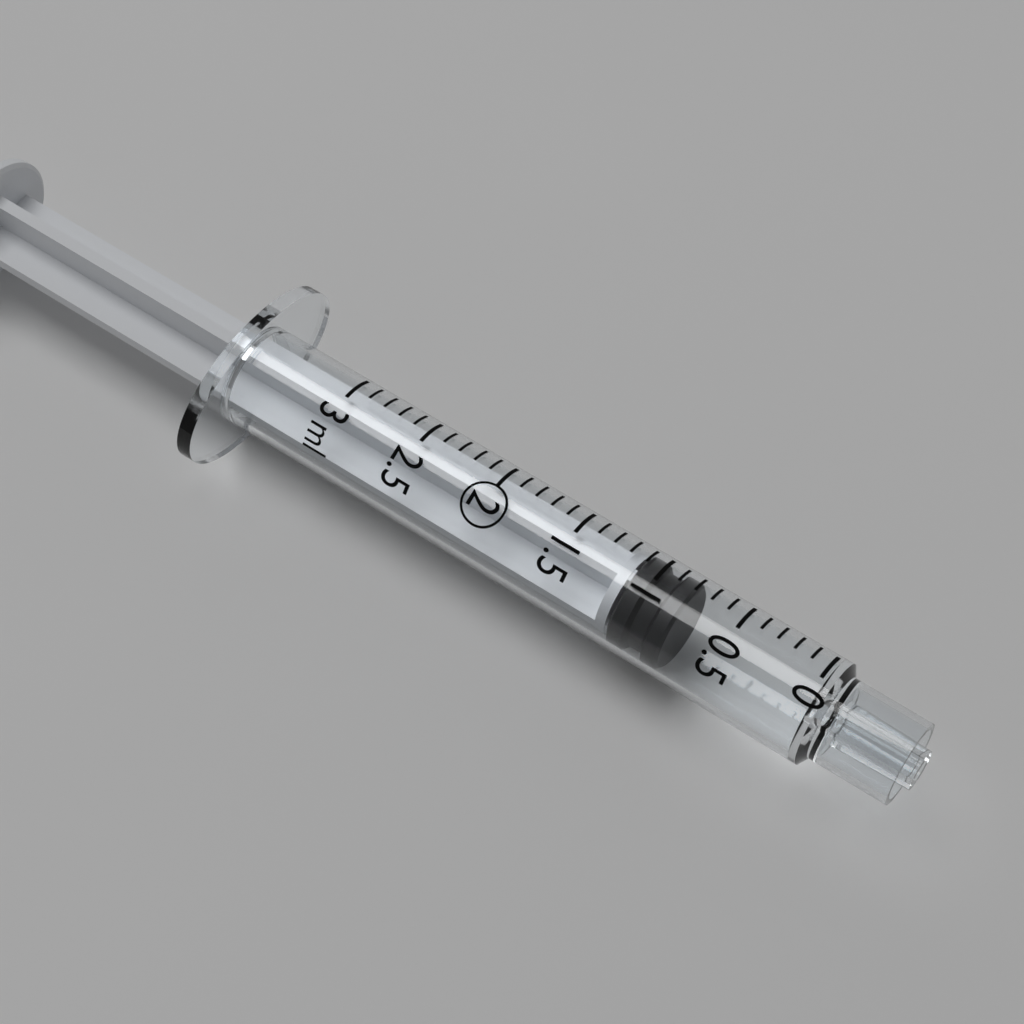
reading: 0.8 ml
